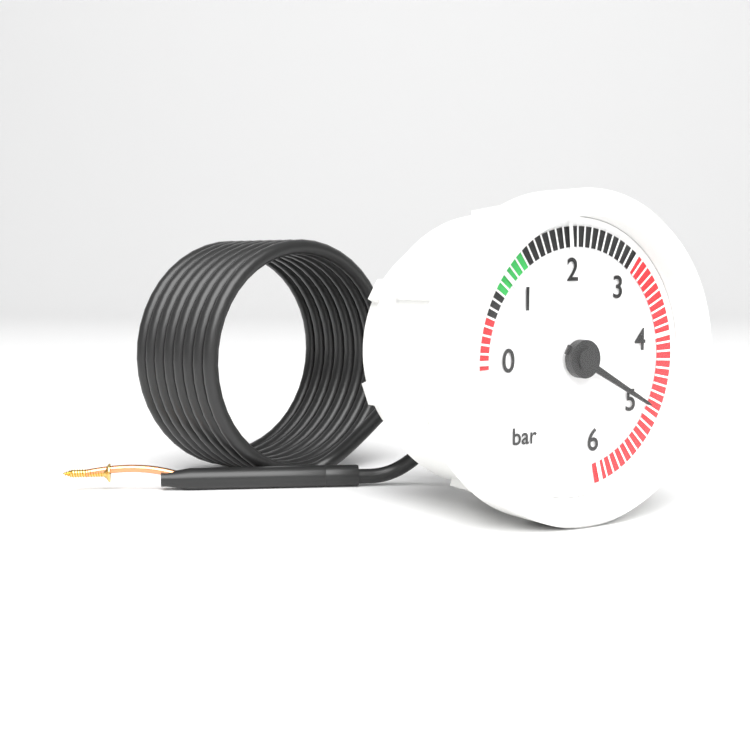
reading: 4.9 bar
